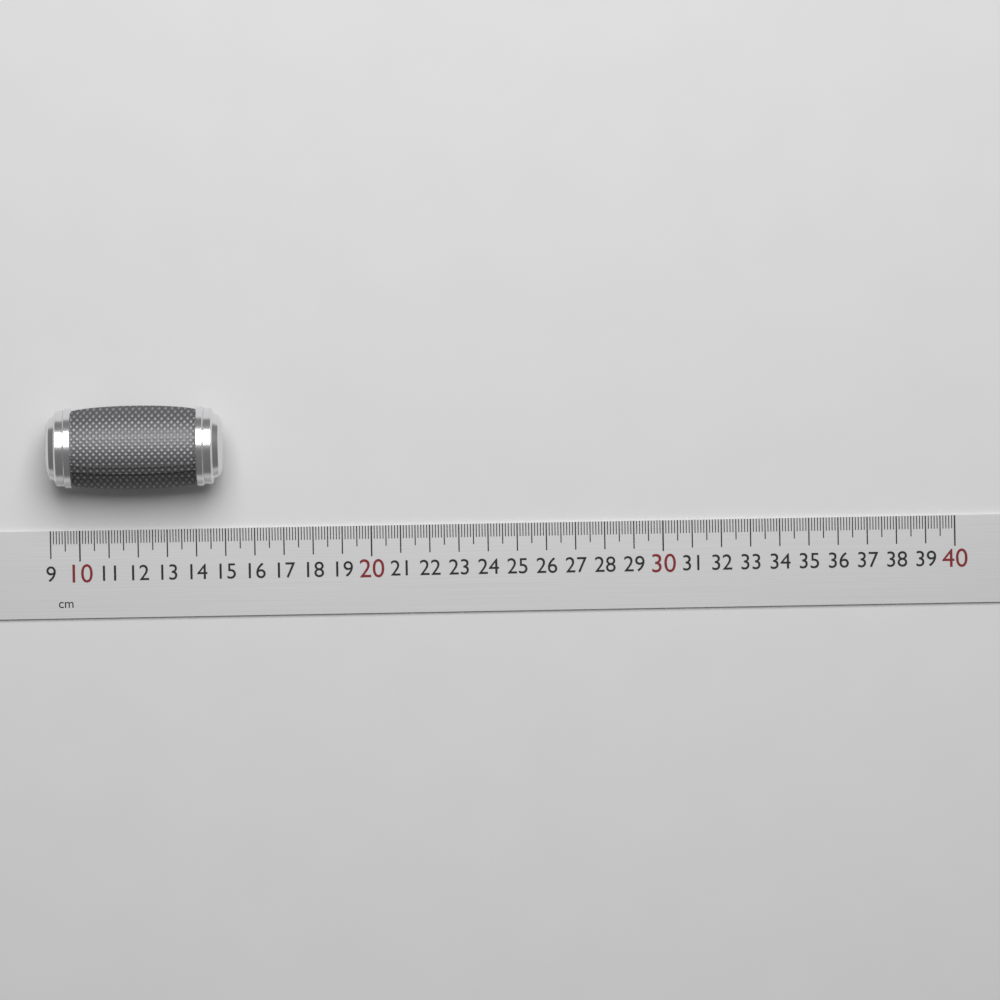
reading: 15.0 cm
